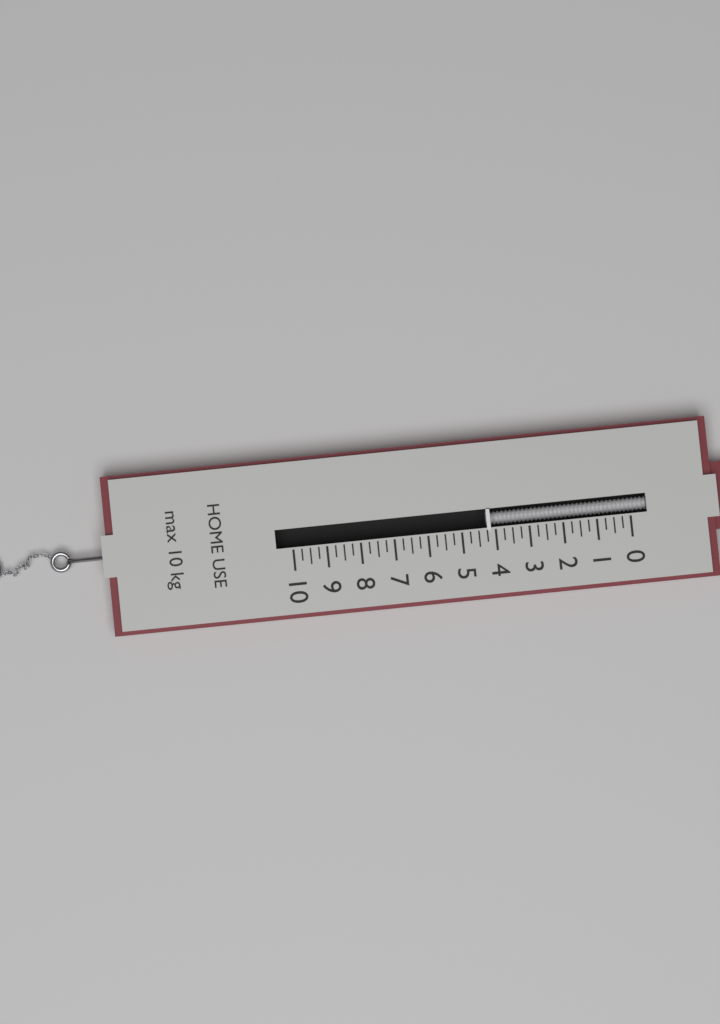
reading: 4.25 kg
